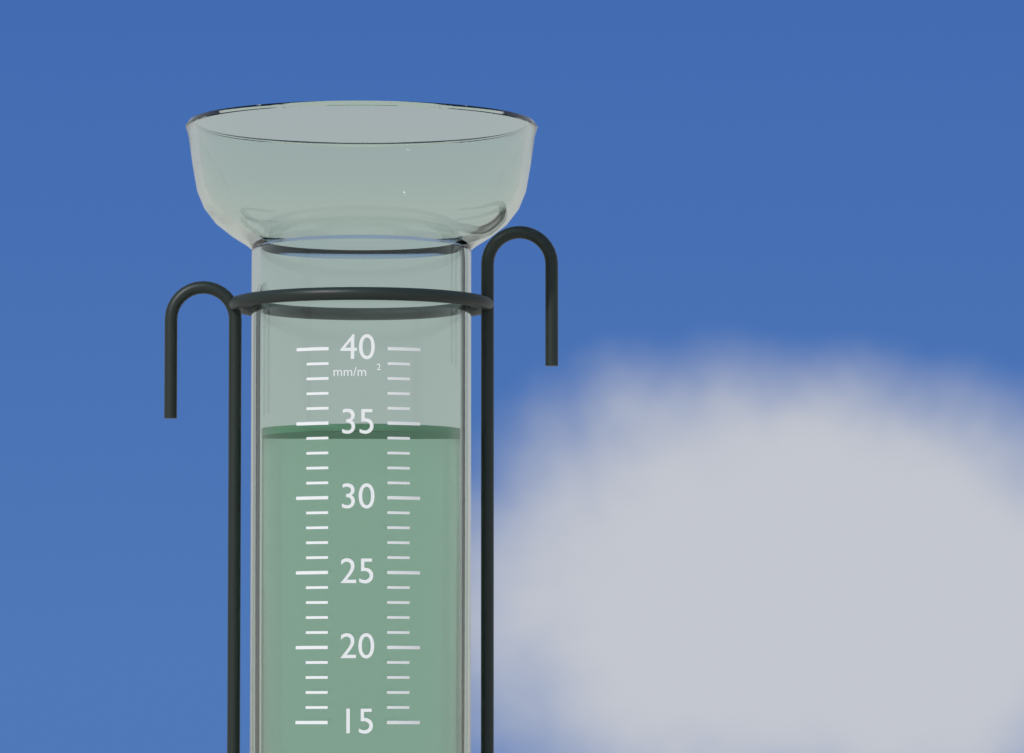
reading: 35 mm/m²
